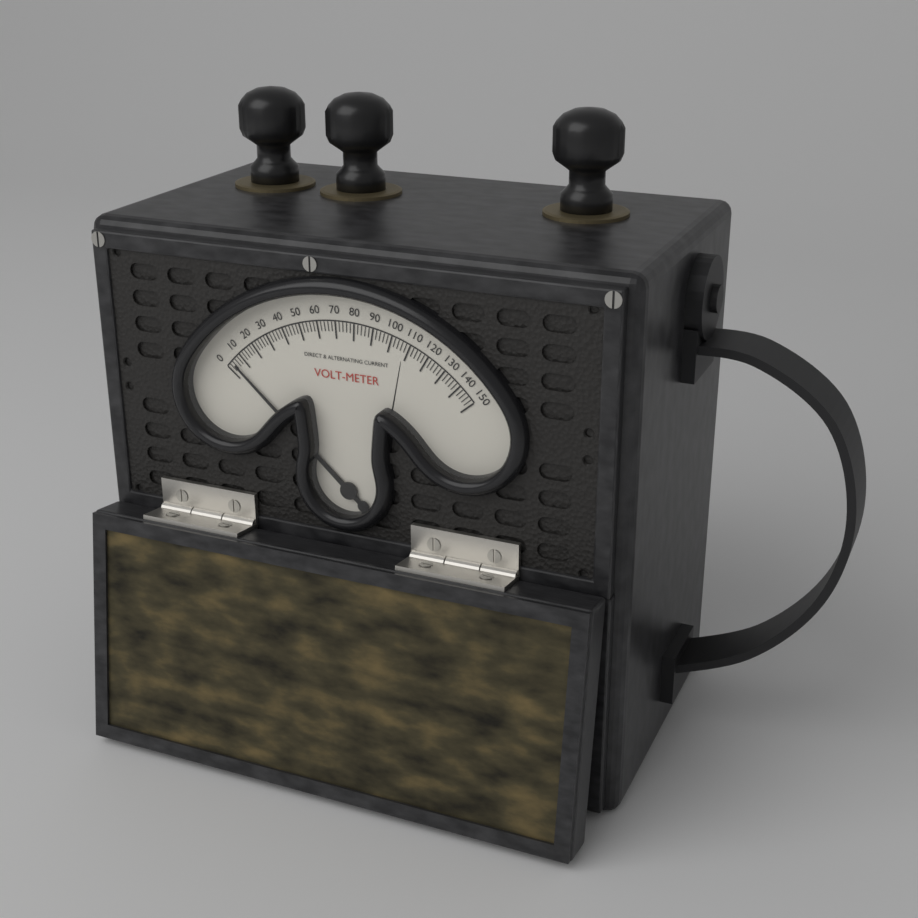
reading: 4 V
